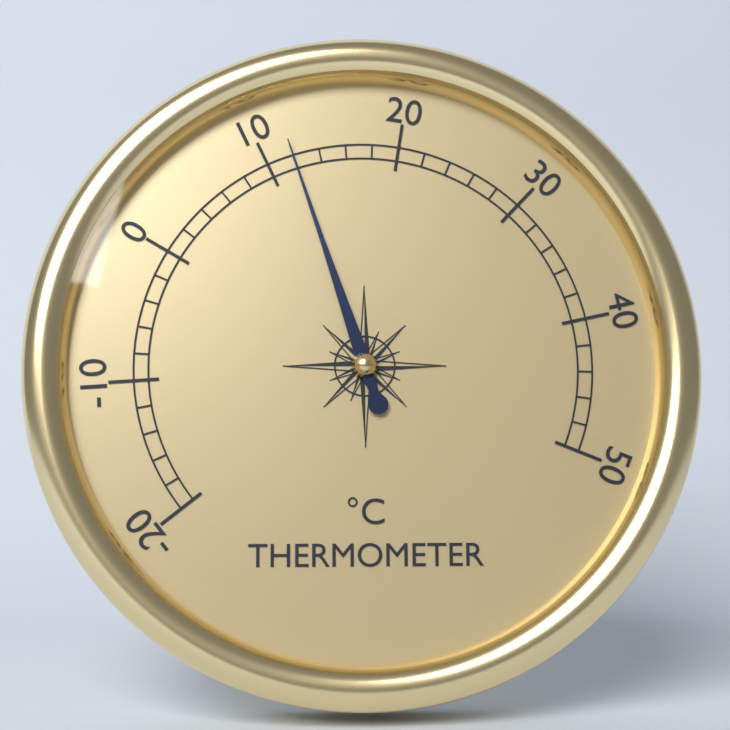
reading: 12 °C
